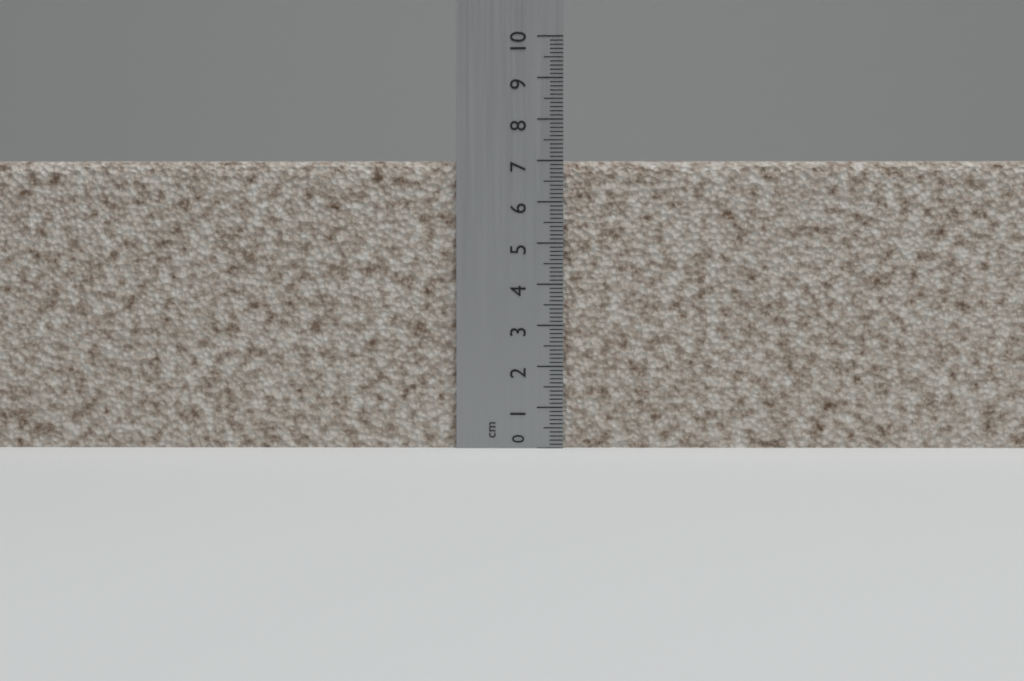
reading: 7.0 cm
